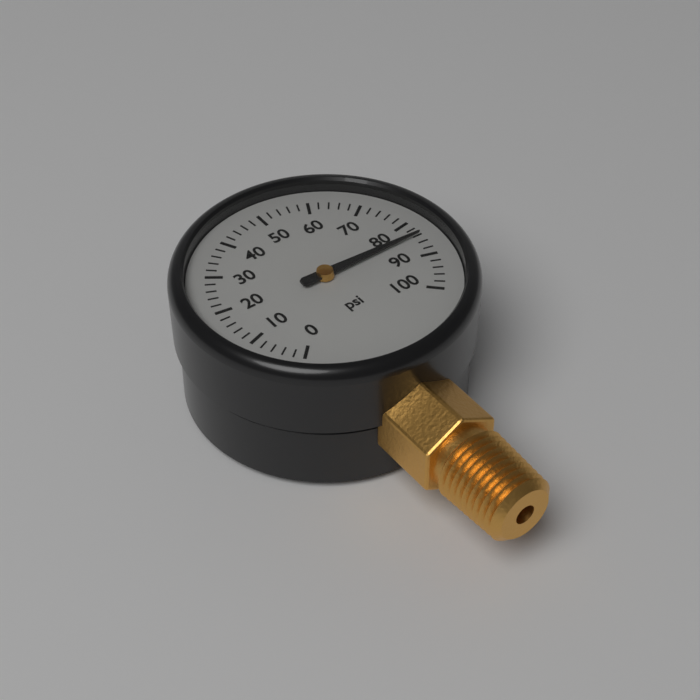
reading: 84 psi
